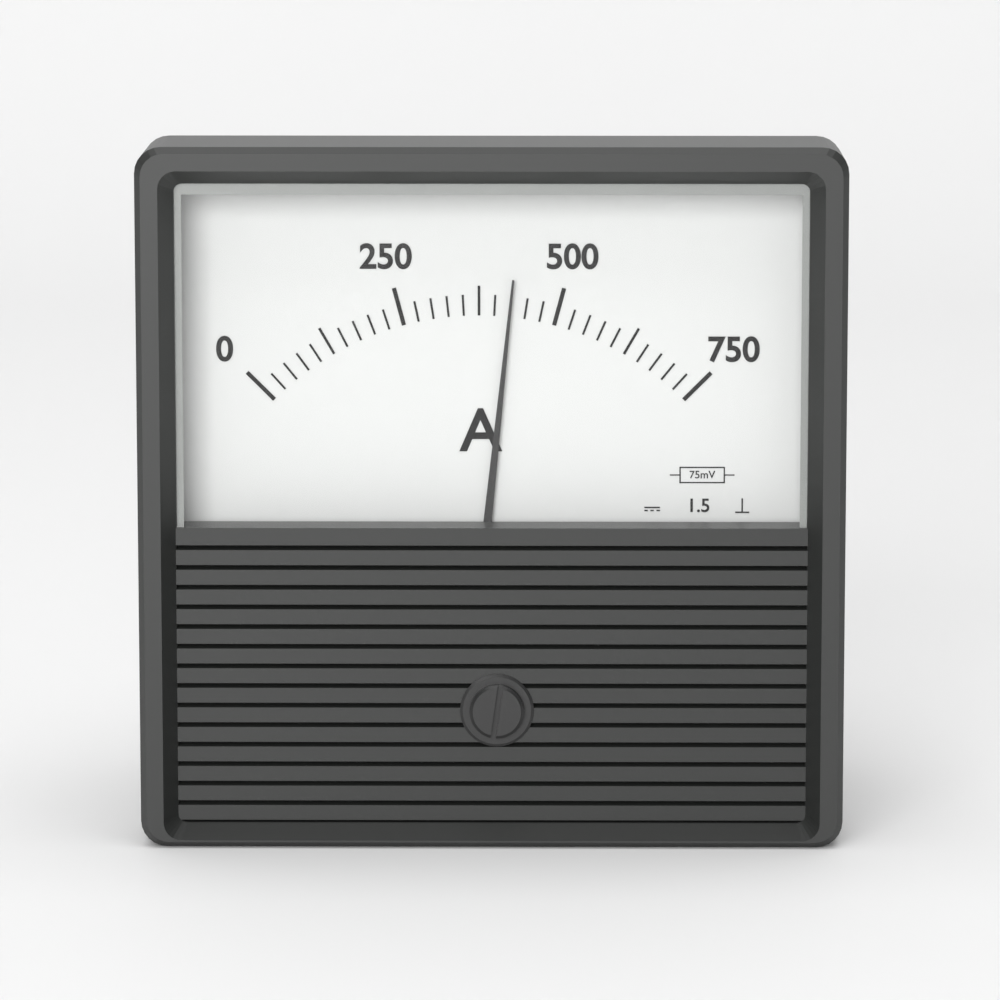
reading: 425 A
